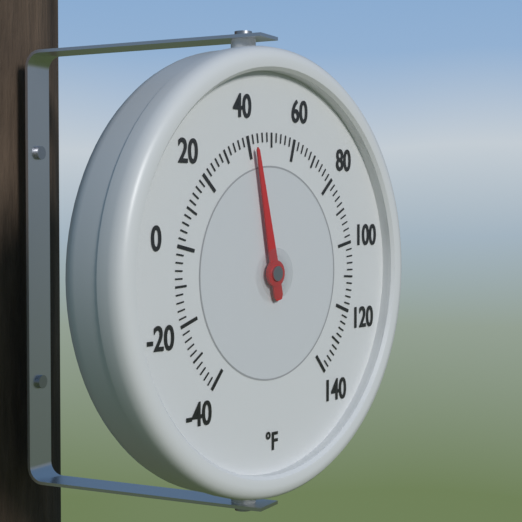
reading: 42 °F
